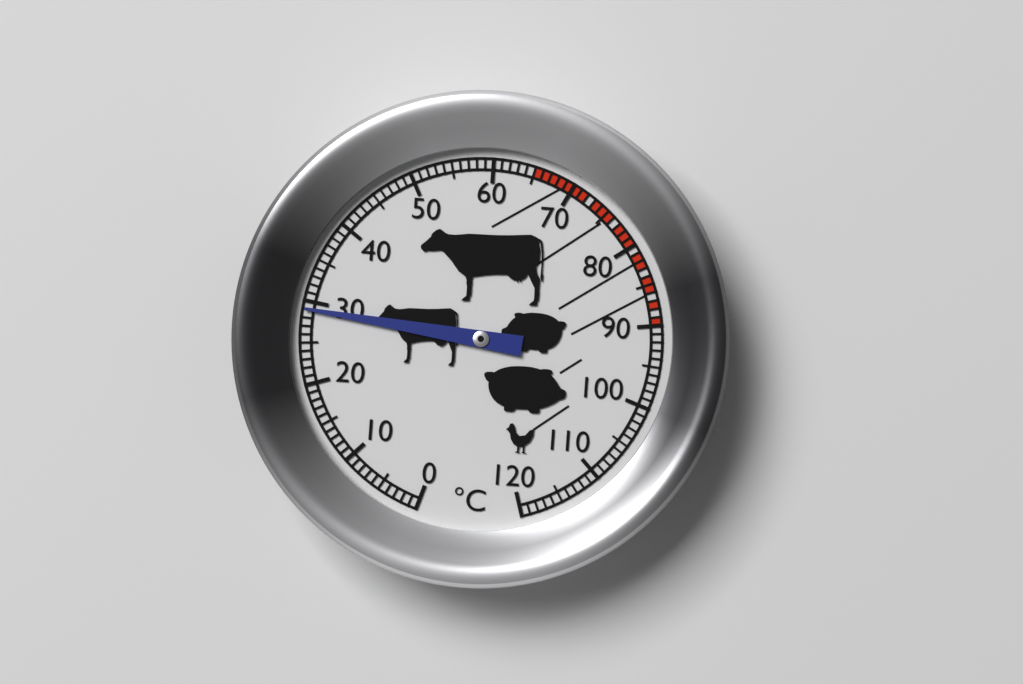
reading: 29 °C
